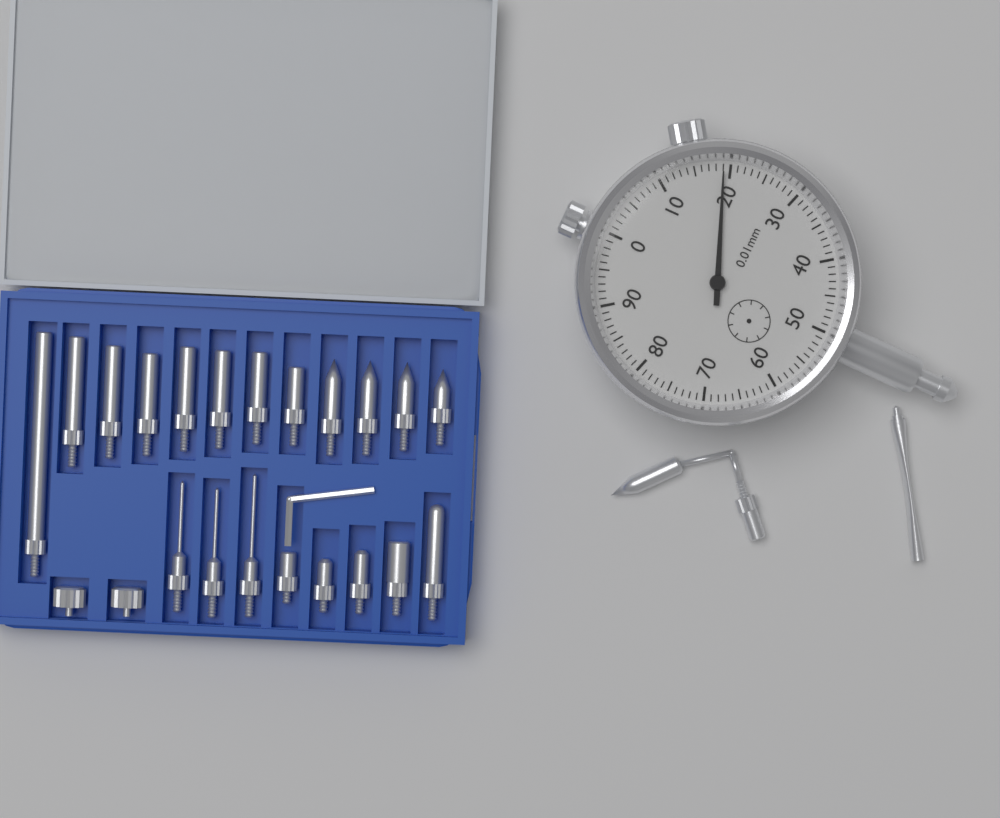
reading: 0.19 mm
